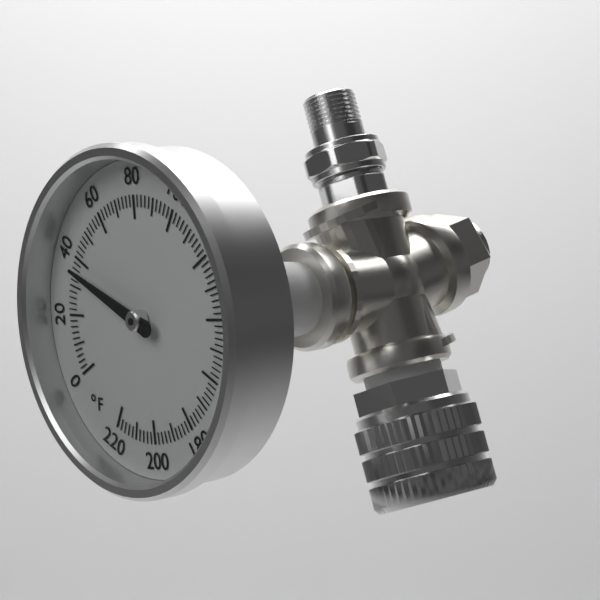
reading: 36 °F
